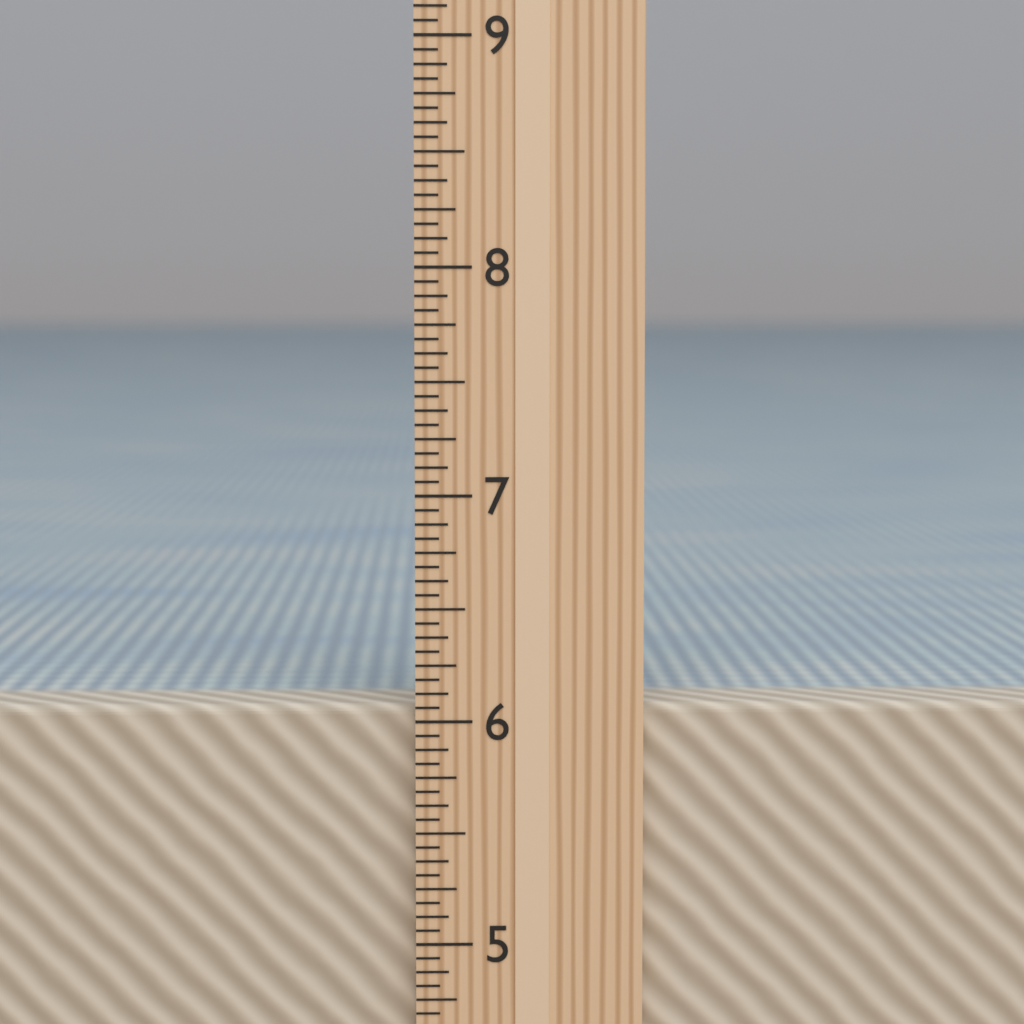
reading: 6.0625 in
